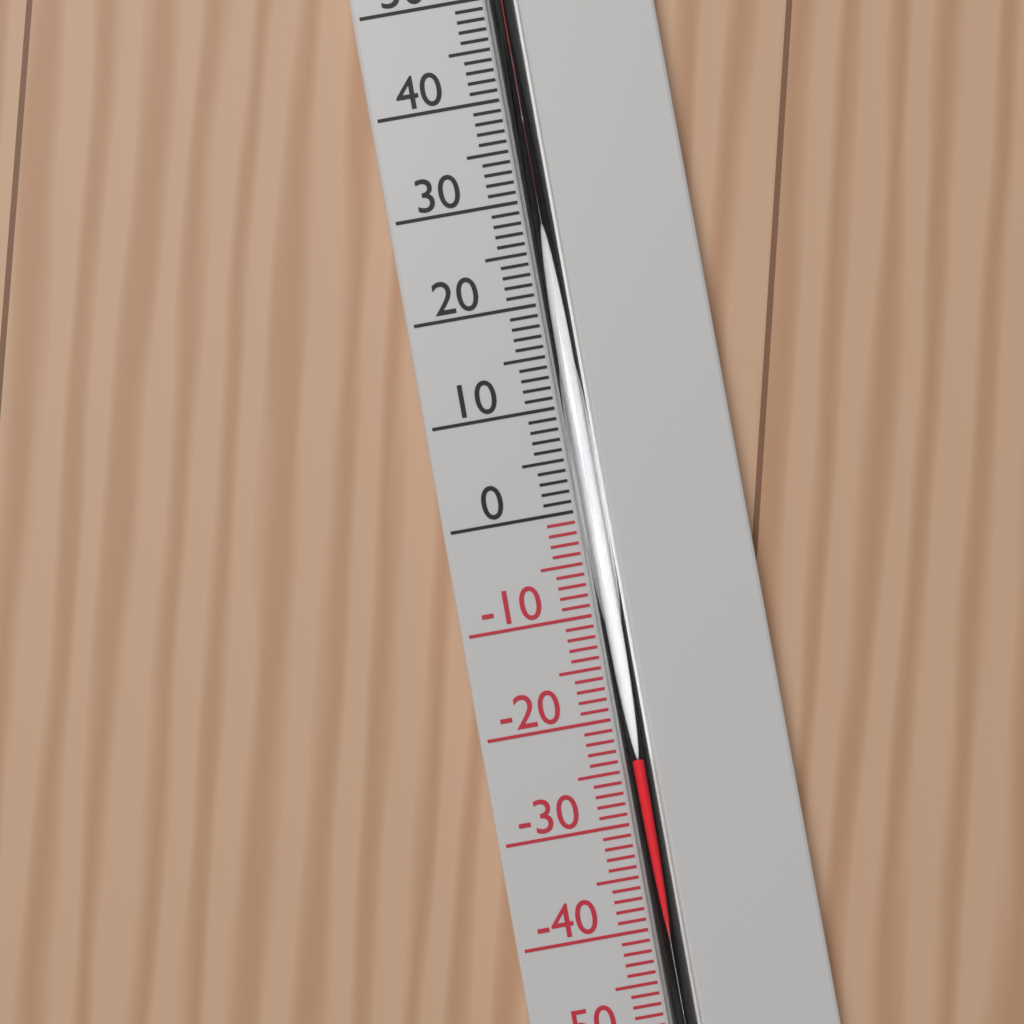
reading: -24 °C
